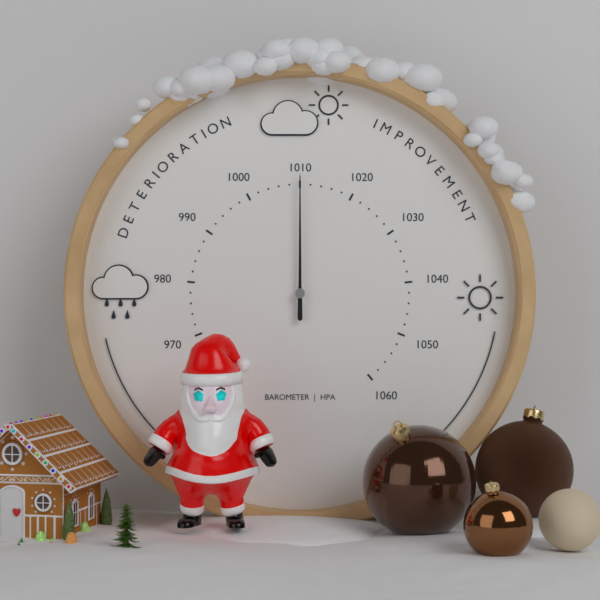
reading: 1010 hPa
